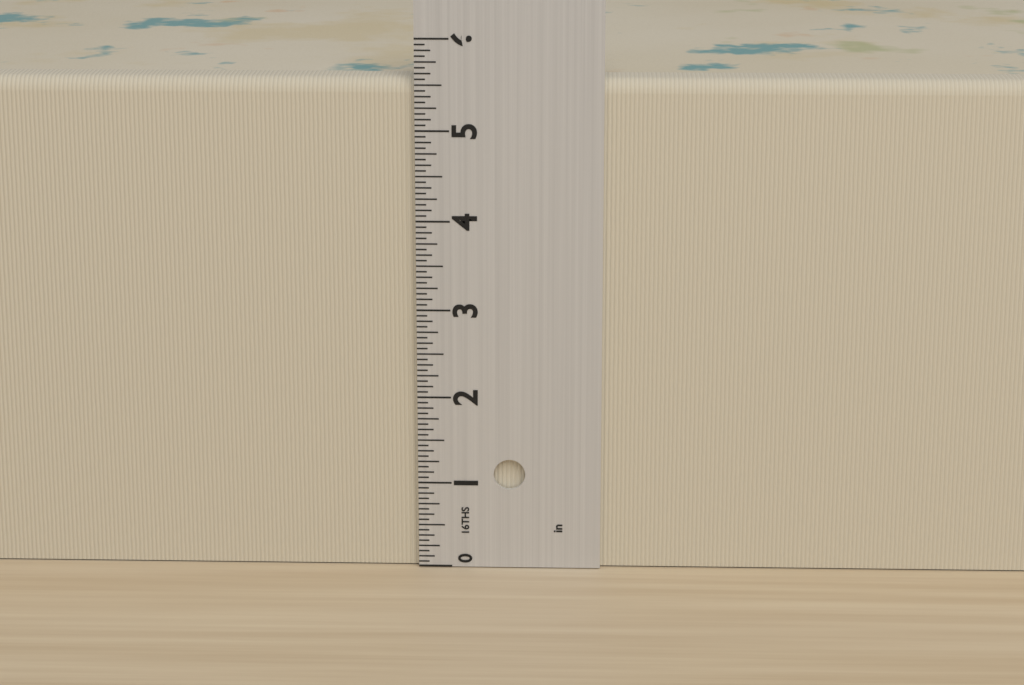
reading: 5.5625 in
